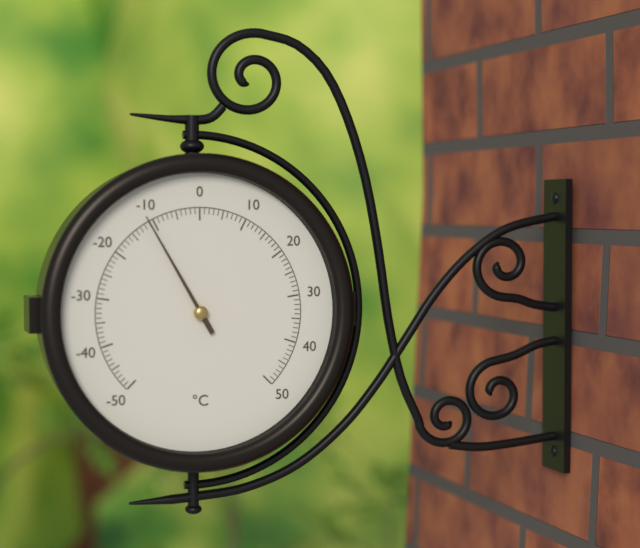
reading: -11 °C
